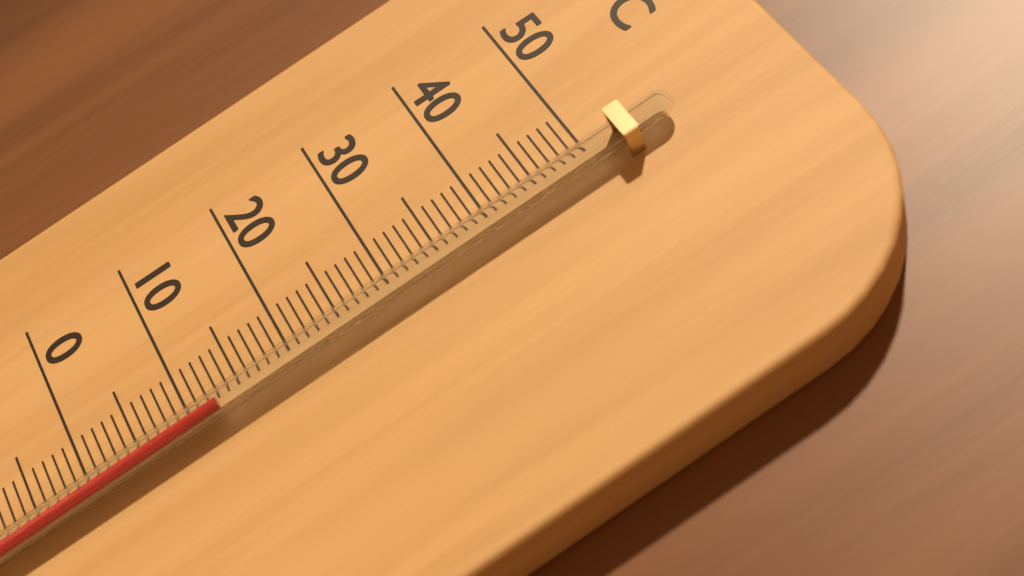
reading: 13 °C
